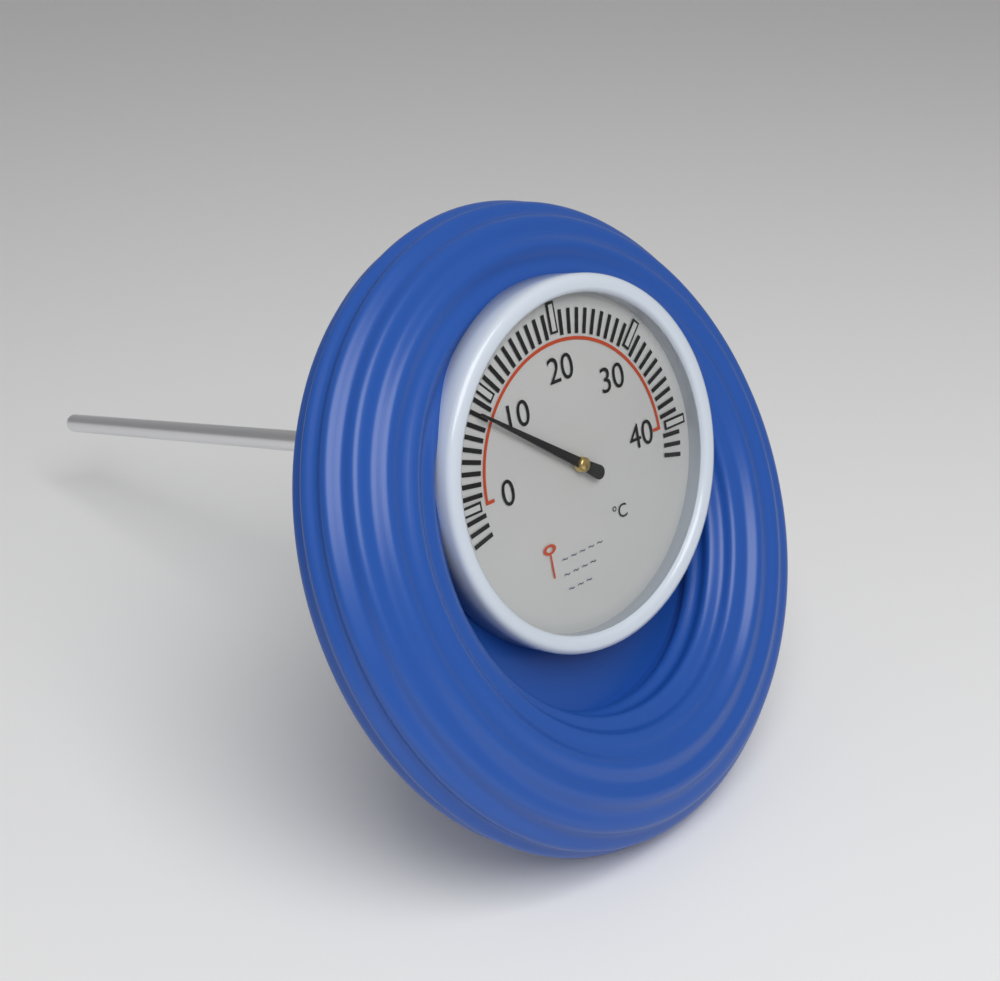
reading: 8 °C
